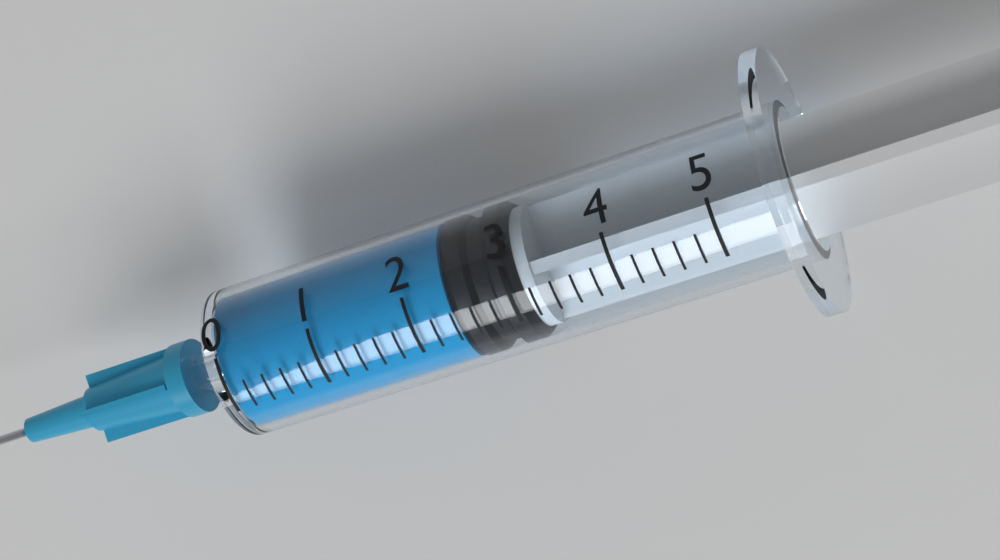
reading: 2.4 (no unit)
